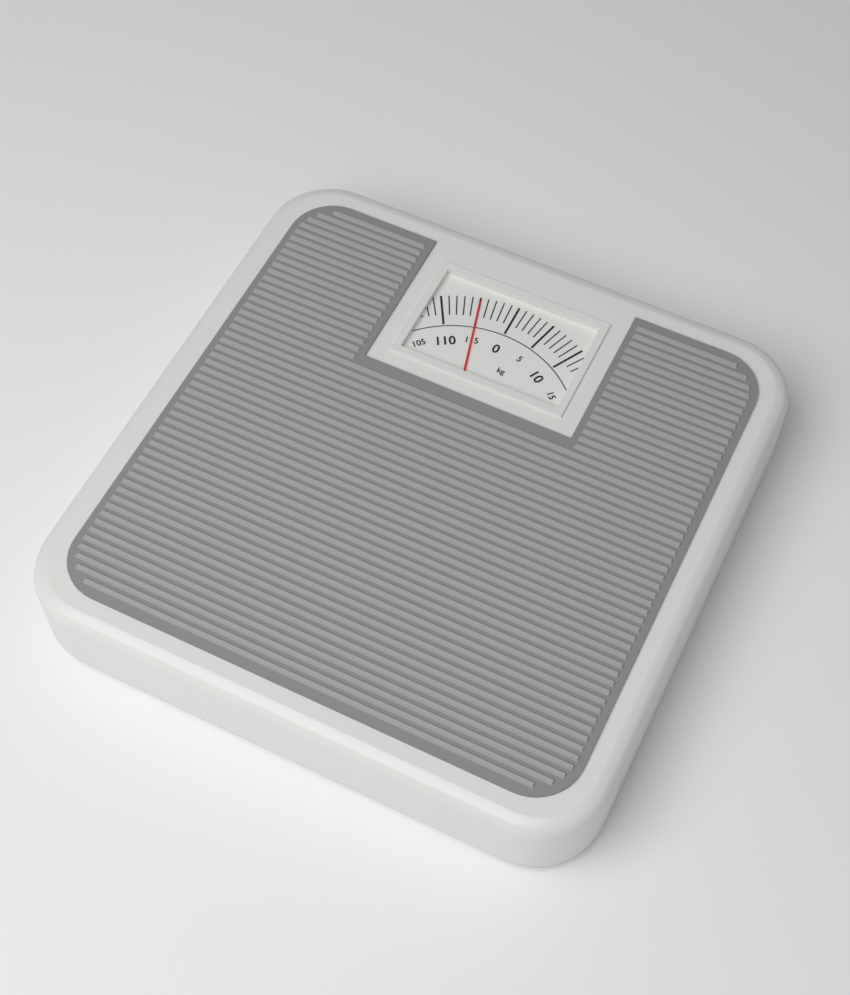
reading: 115 kg
